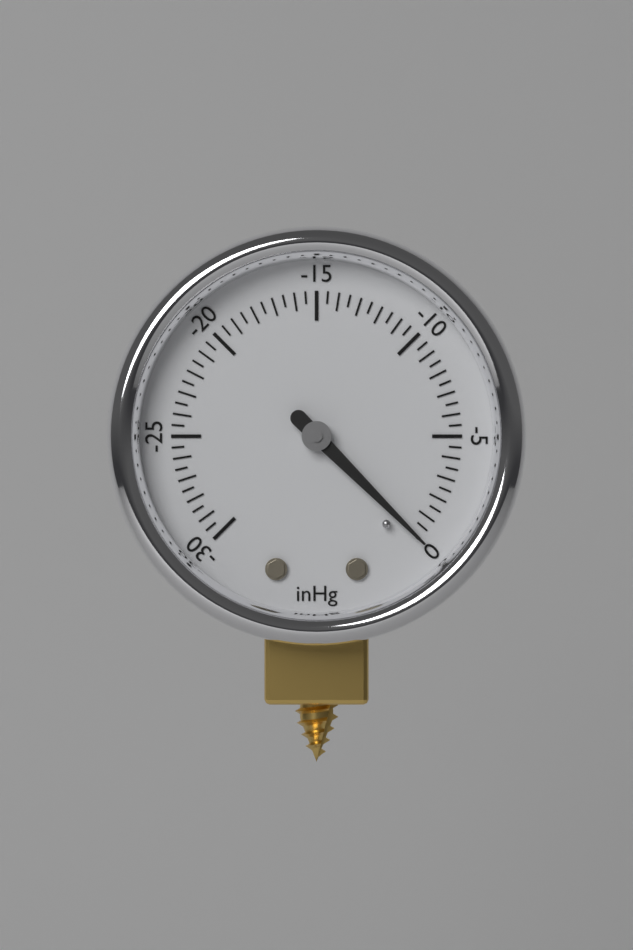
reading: 0.0 inHg
